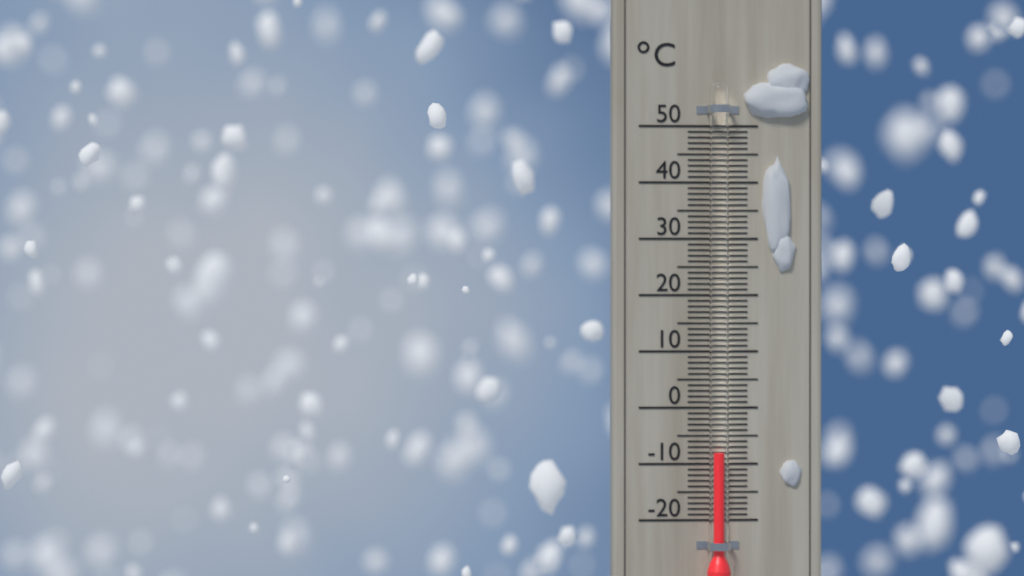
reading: -8 °C
